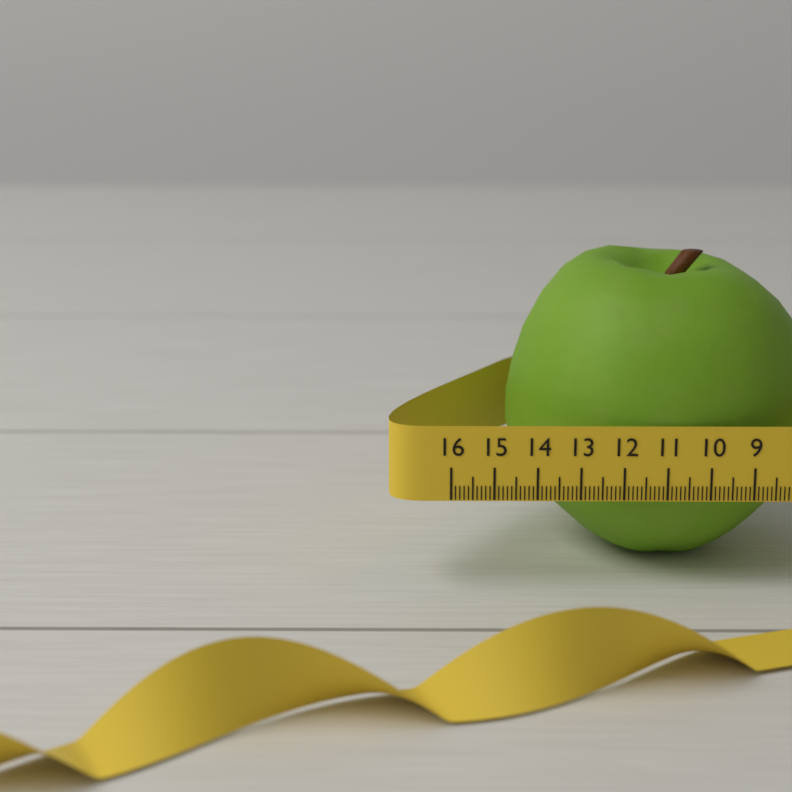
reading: 14.6 (no unit)
